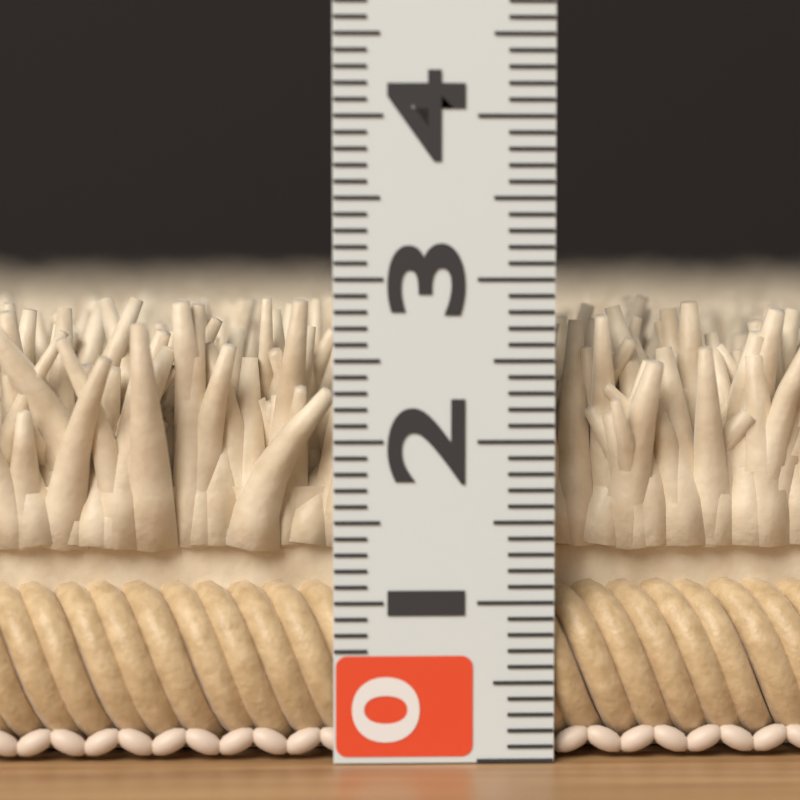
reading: 2.9 (no unit)
